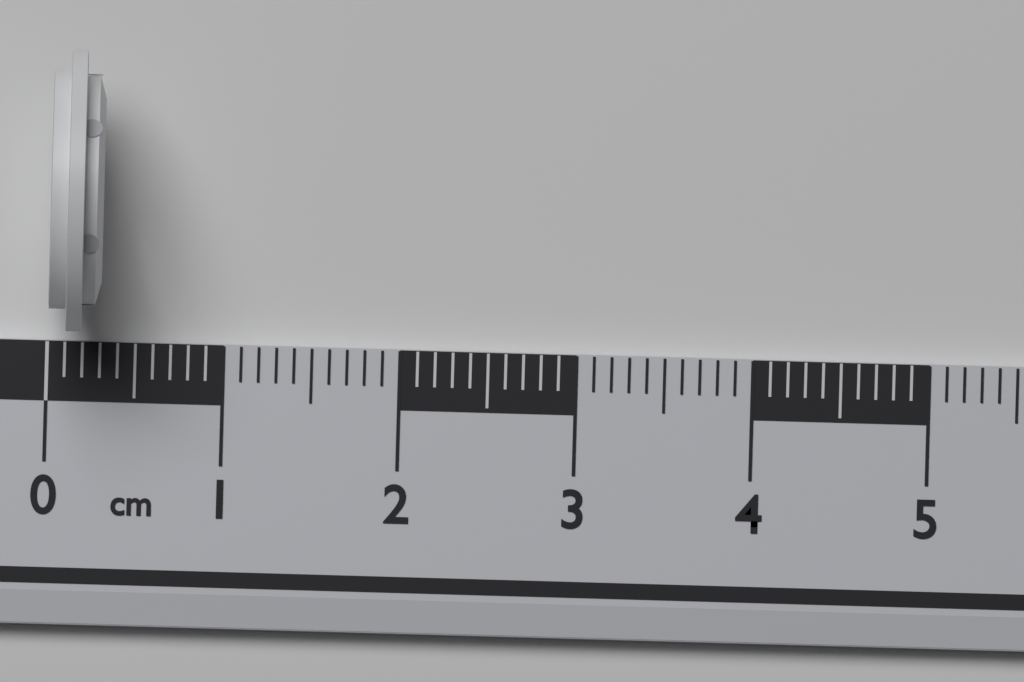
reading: 0.3 cm
